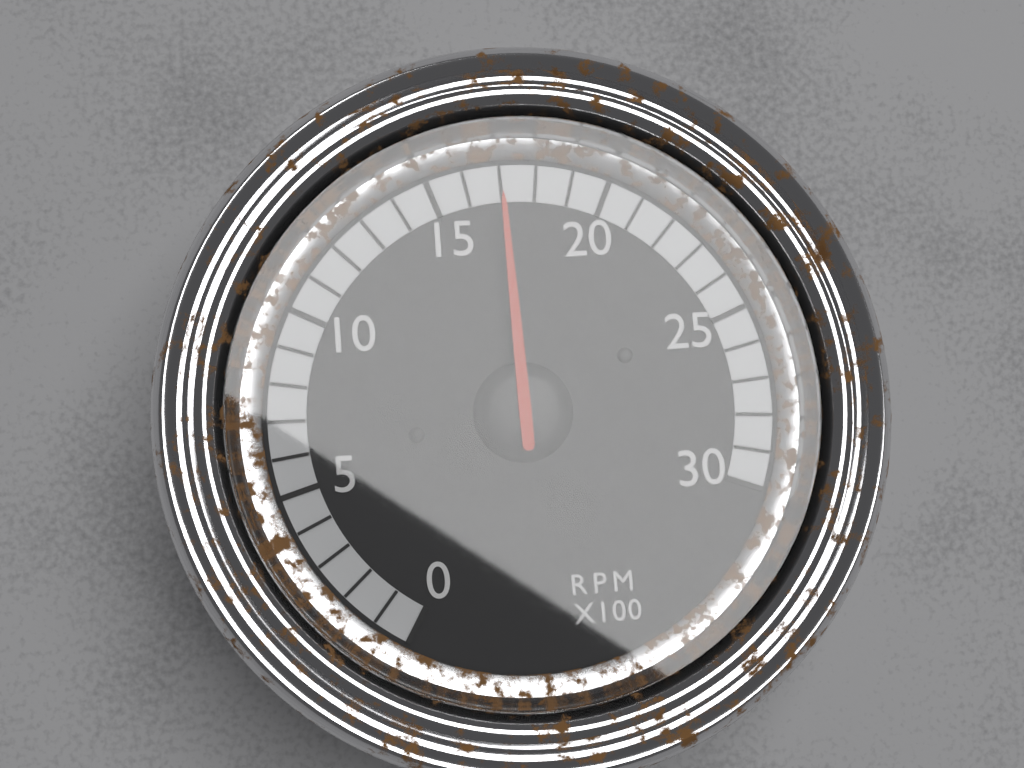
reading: 17 RPM x100
